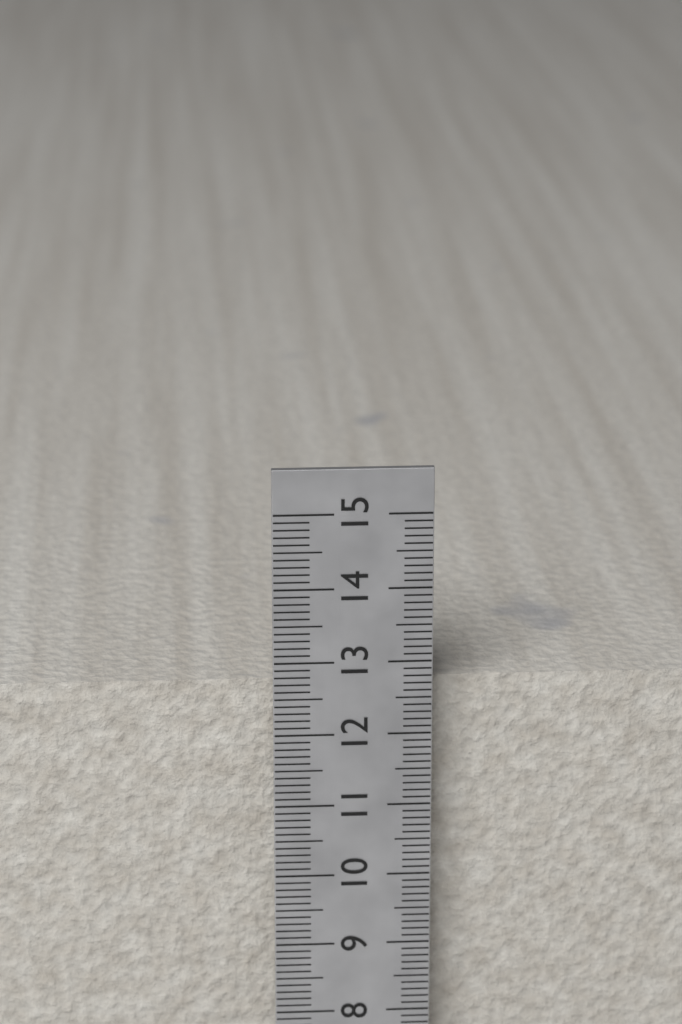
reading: 12.6 cm
